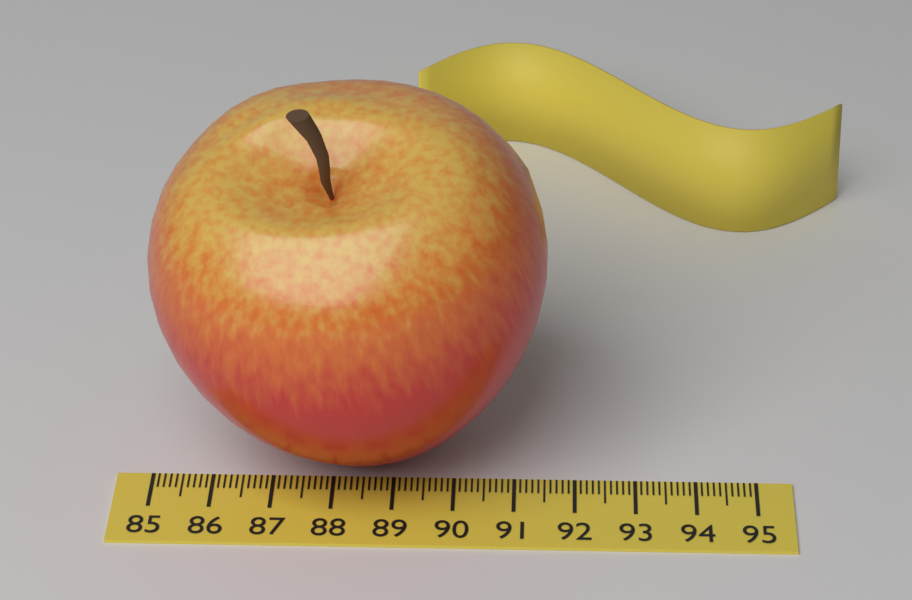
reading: 91.5 (no unit)
